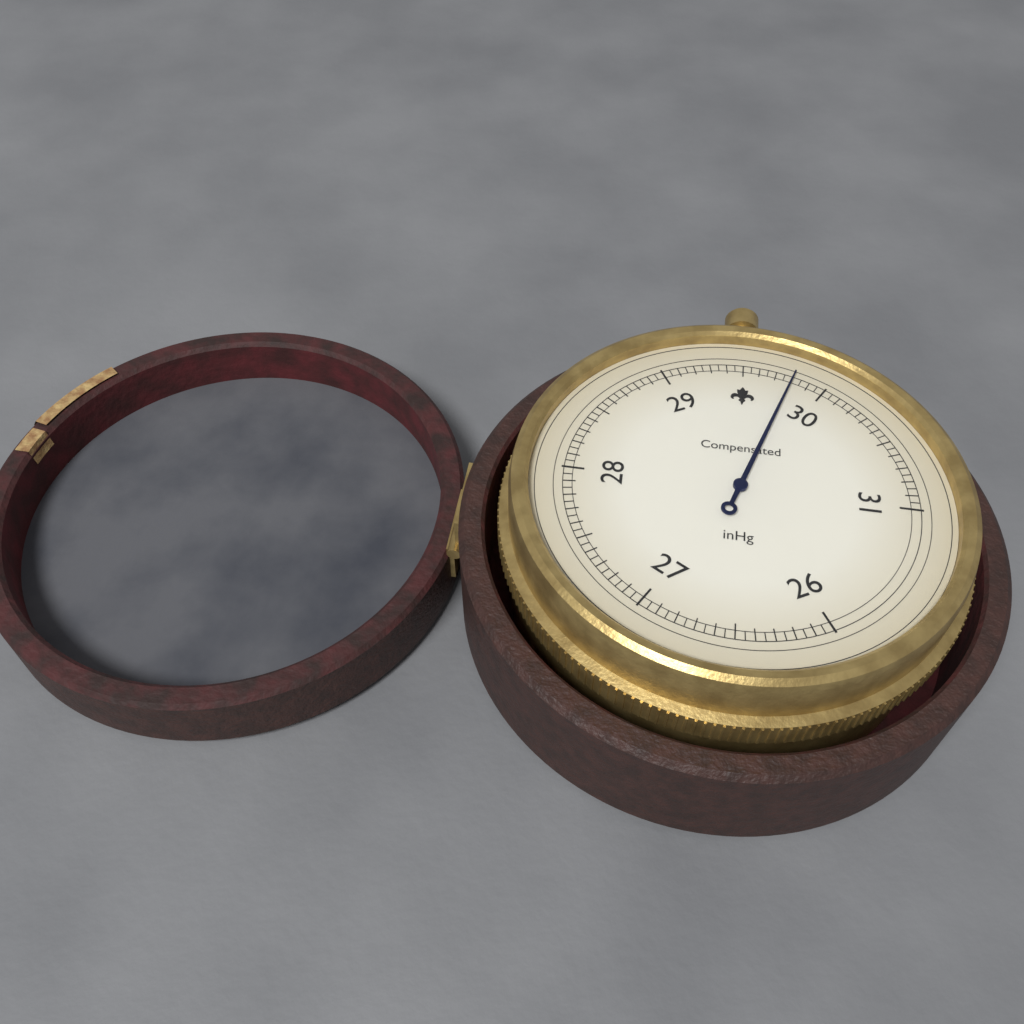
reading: 29.80 inHg
